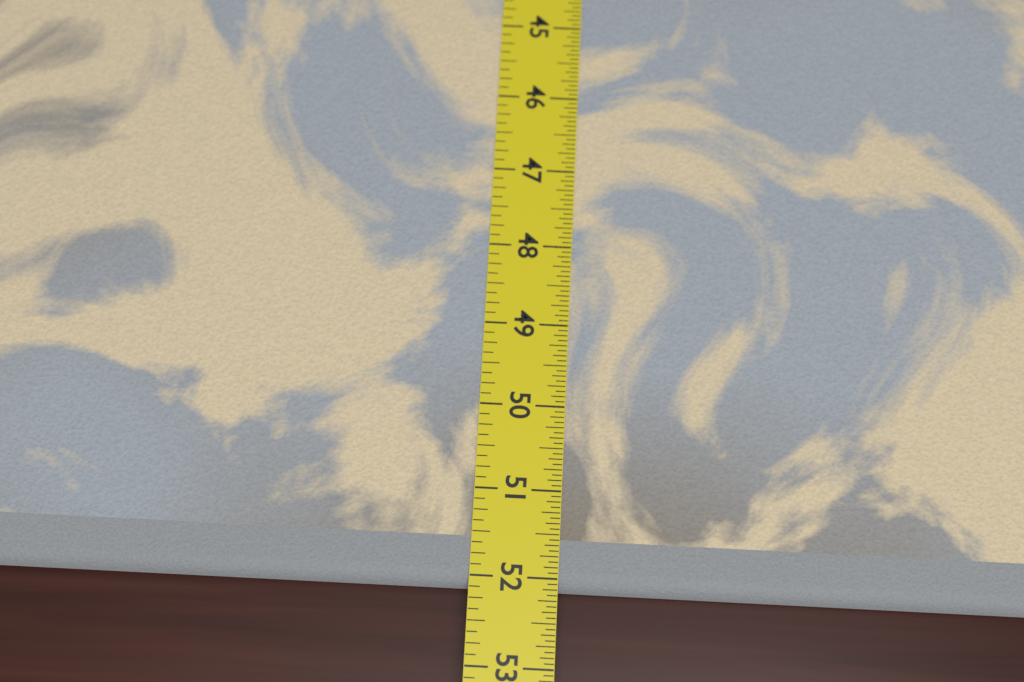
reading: 52.1250 in
